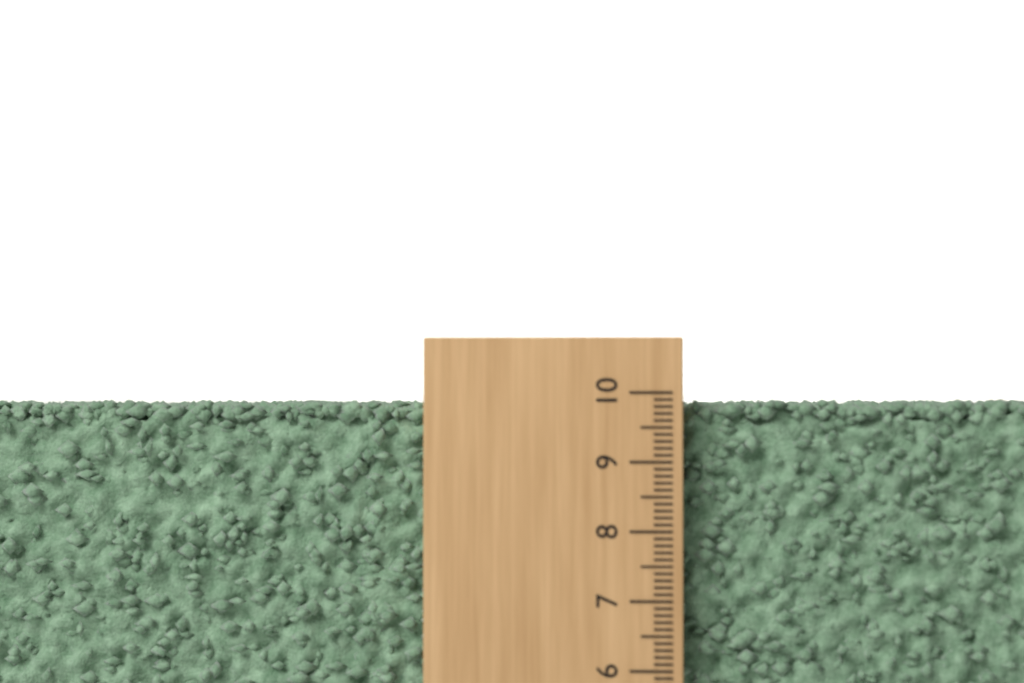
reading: 9.9 (no unit)
